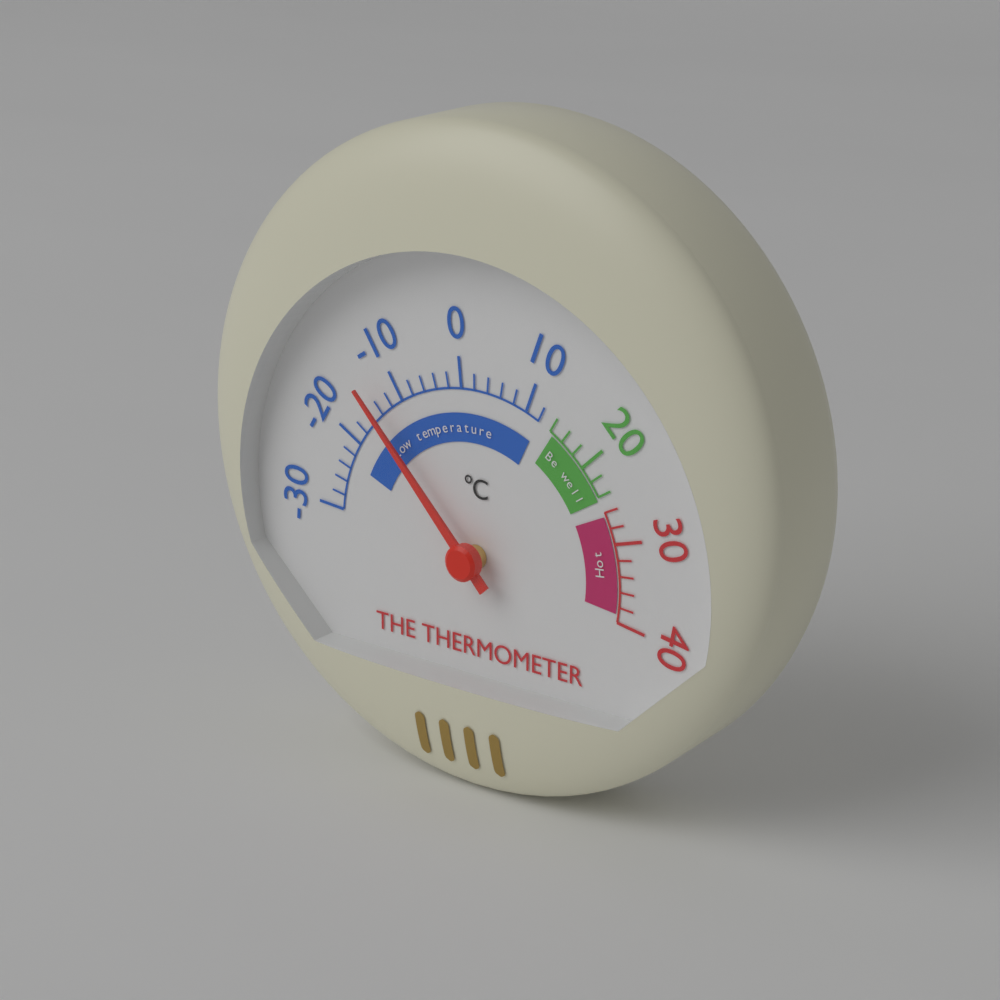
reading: -14 °C
